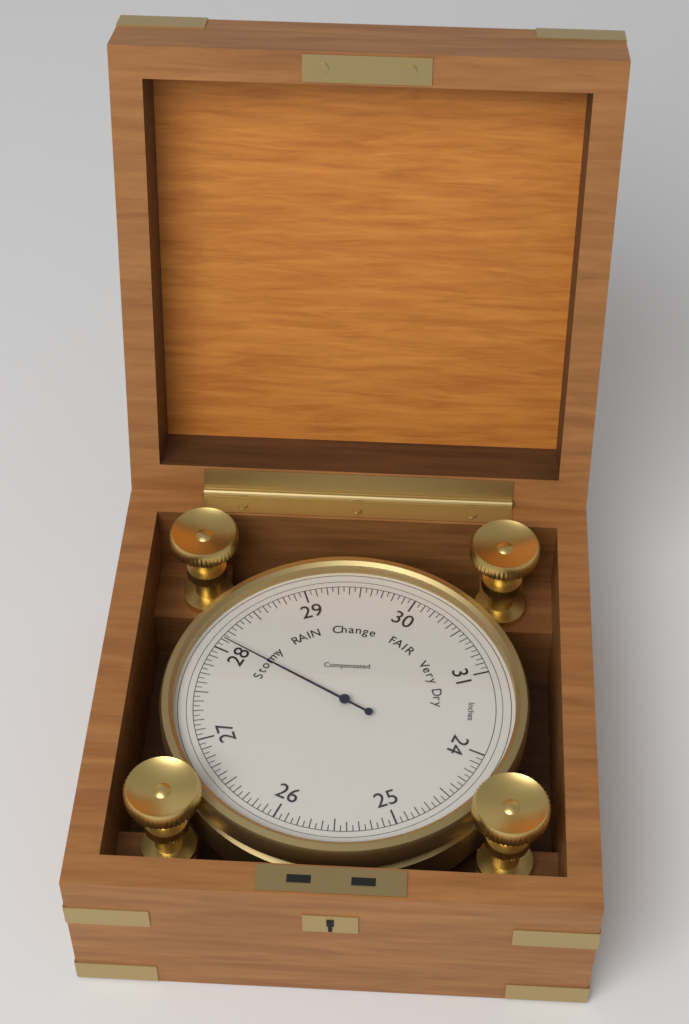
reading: 28.10 inHg
